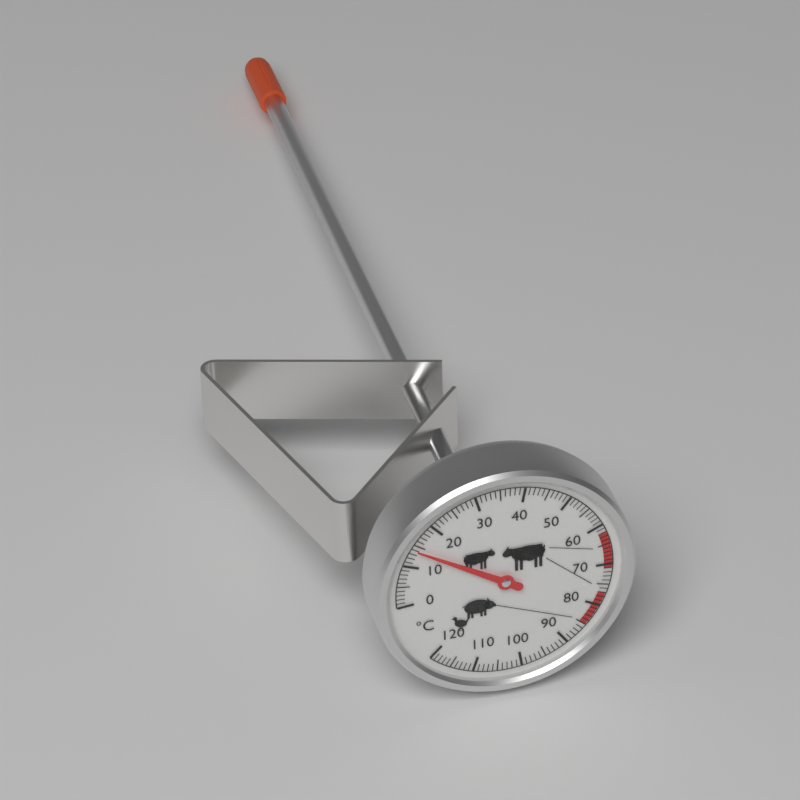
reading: 14 °C
